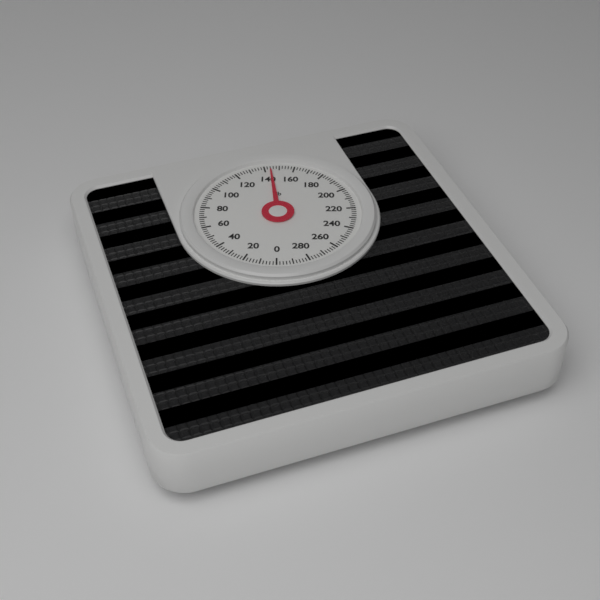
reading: 144 lb
